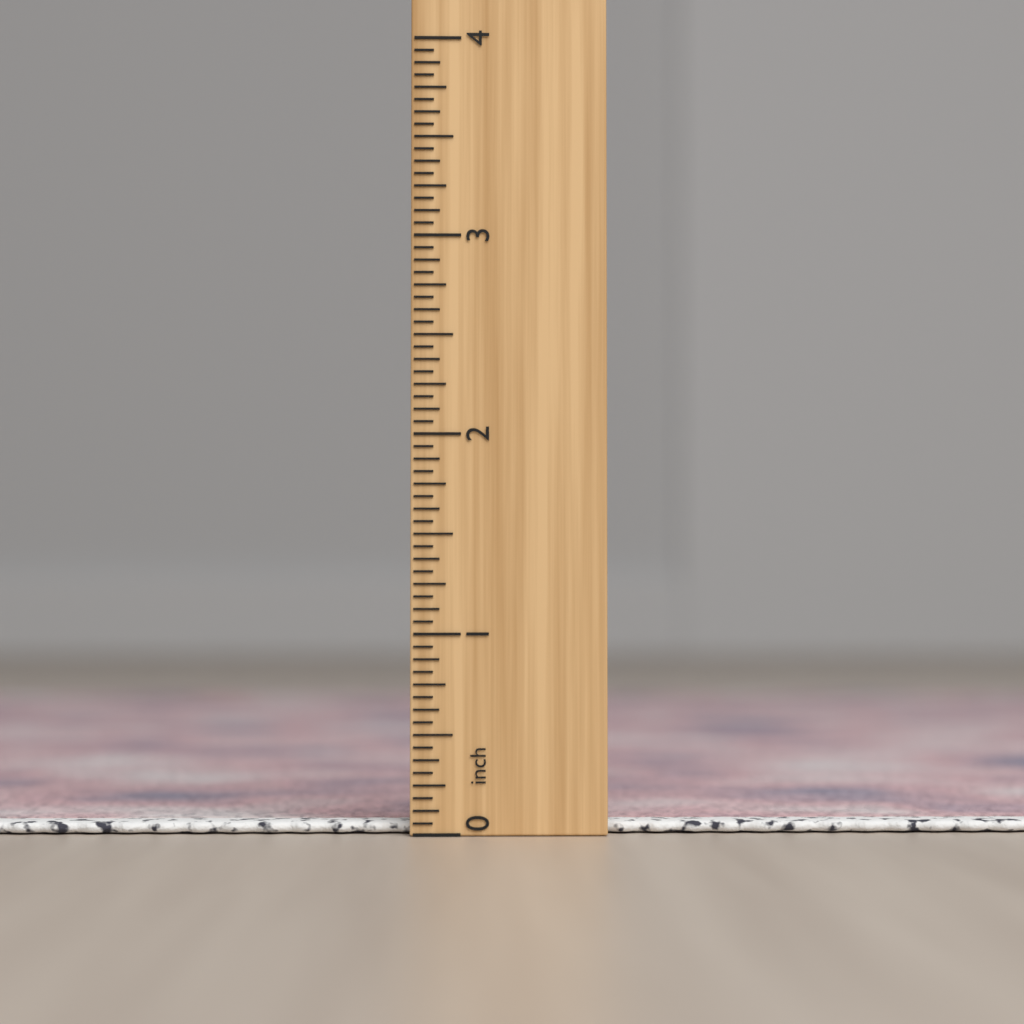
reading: 0.0625 inch
